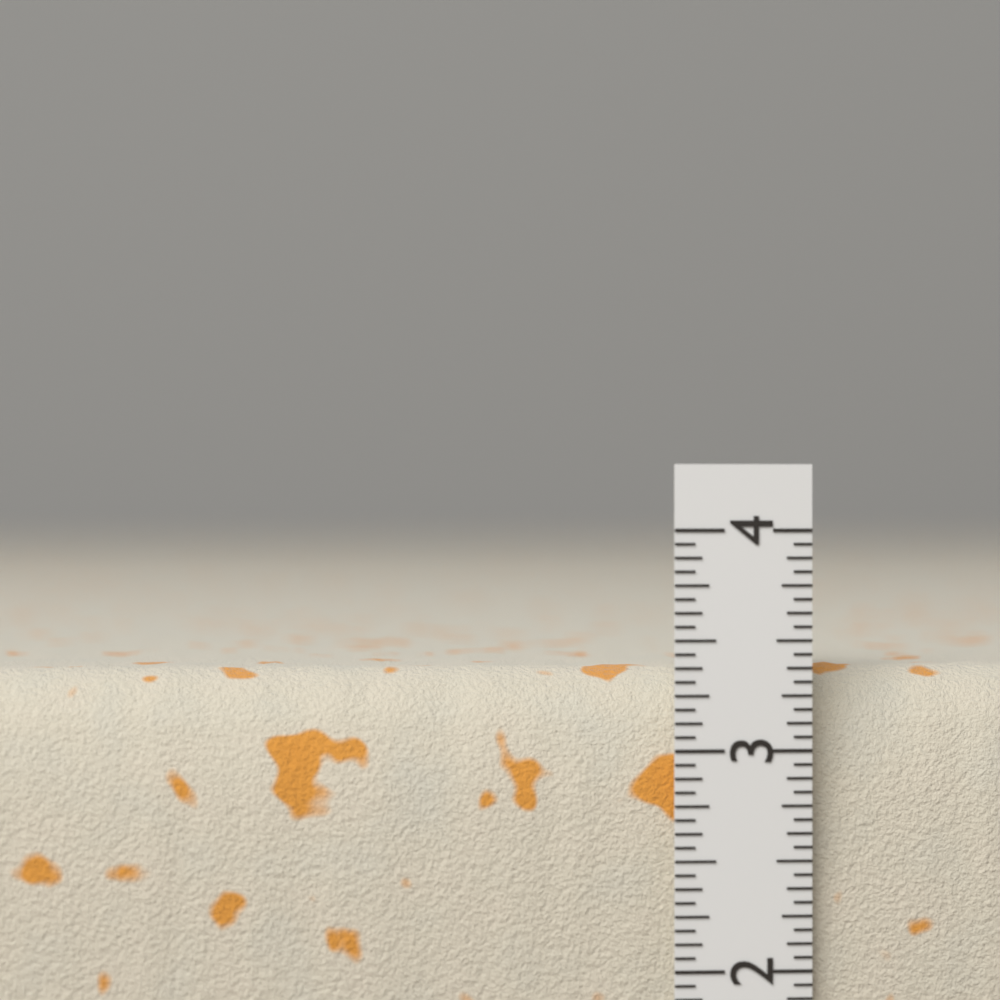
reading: 3.3750 in
